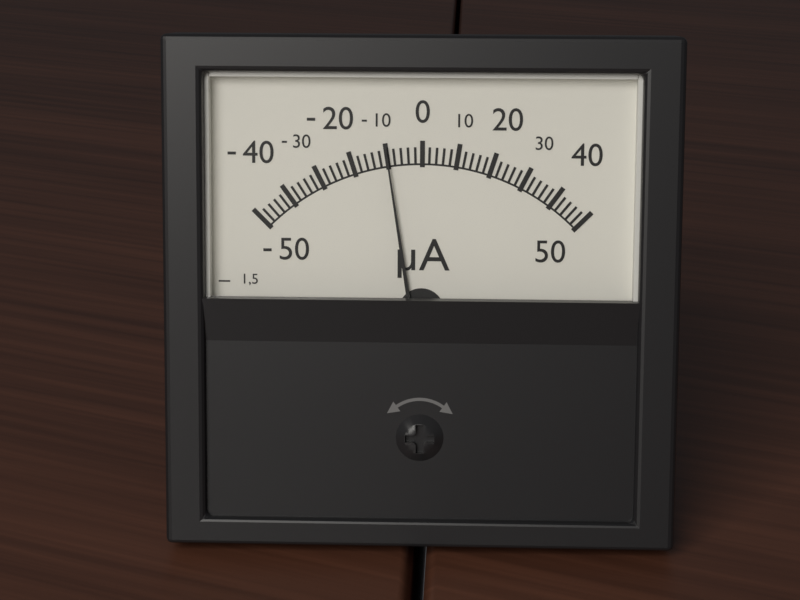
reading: -10 µA
